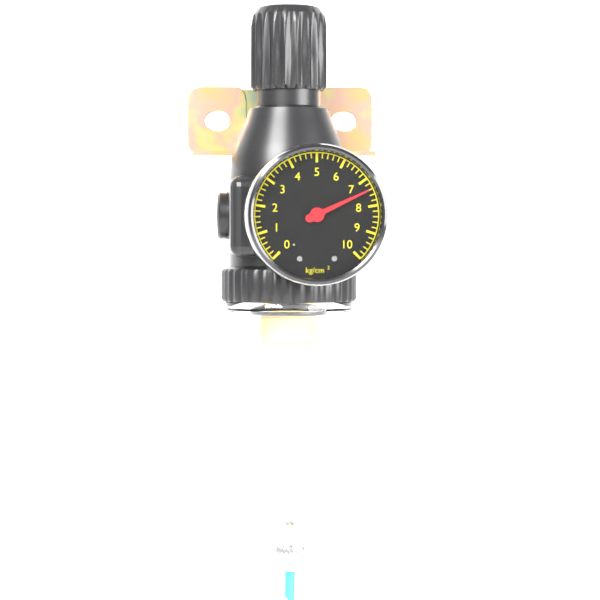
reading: 7.4 kg/cm²
